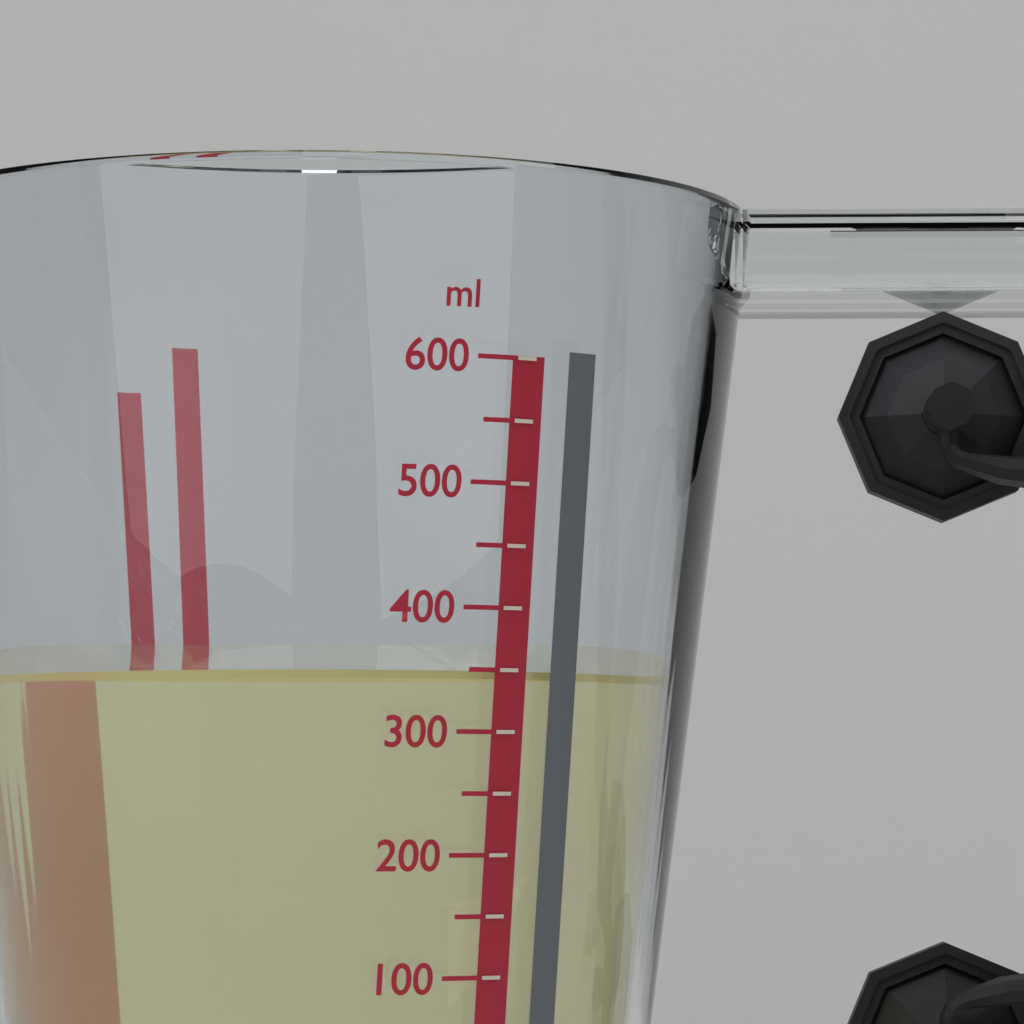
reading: 350 ml
